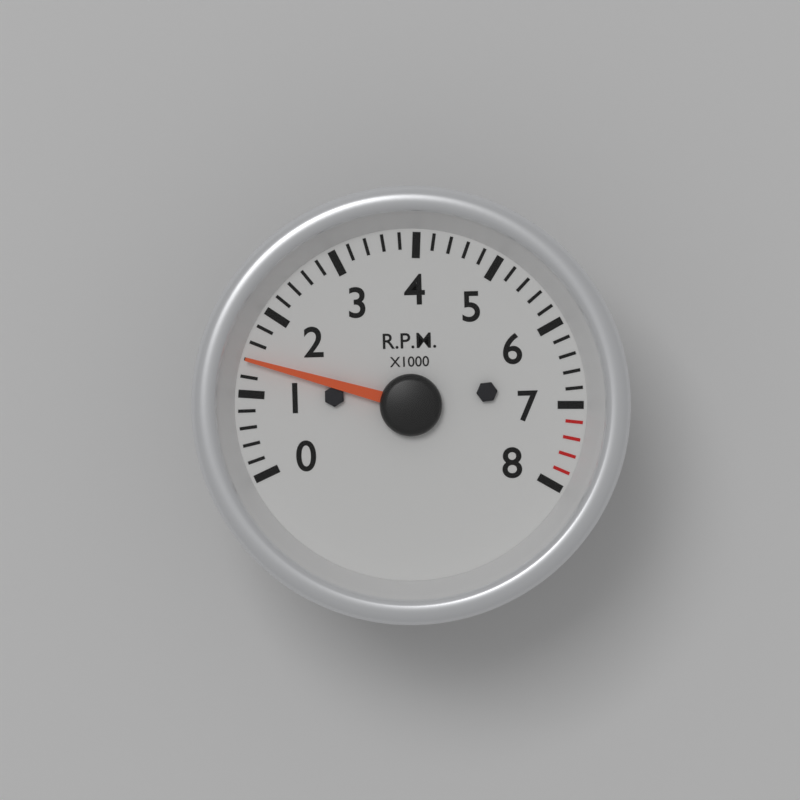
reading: 1400 RPM
